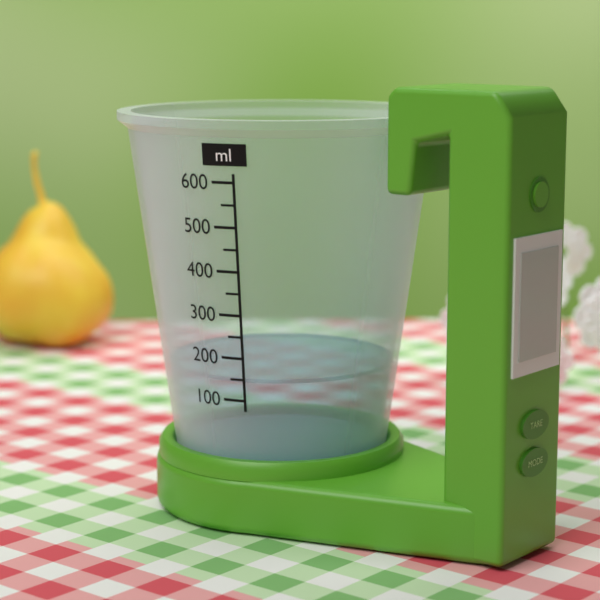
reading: 150 ml
